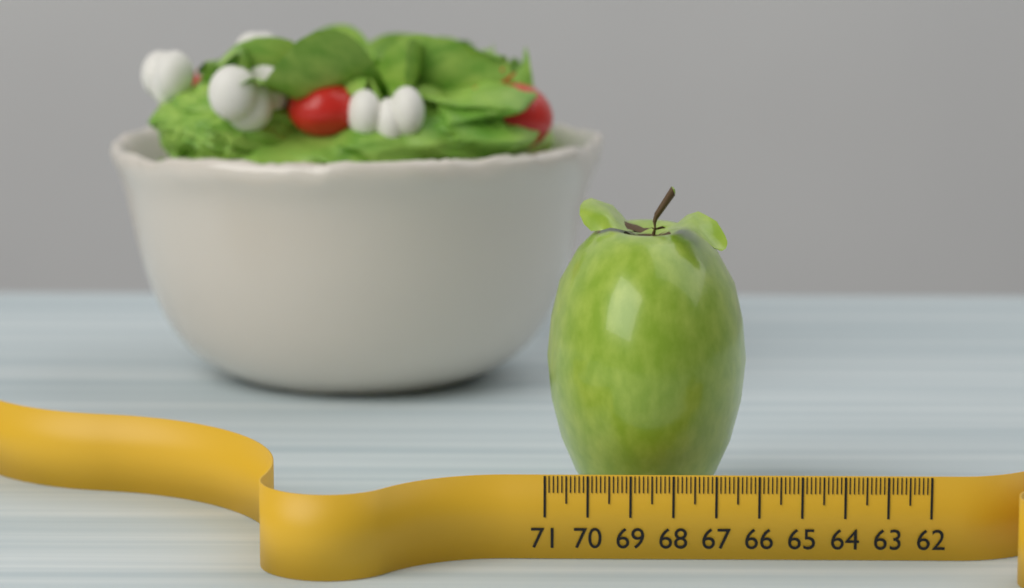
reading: 66.1 (no unit)
